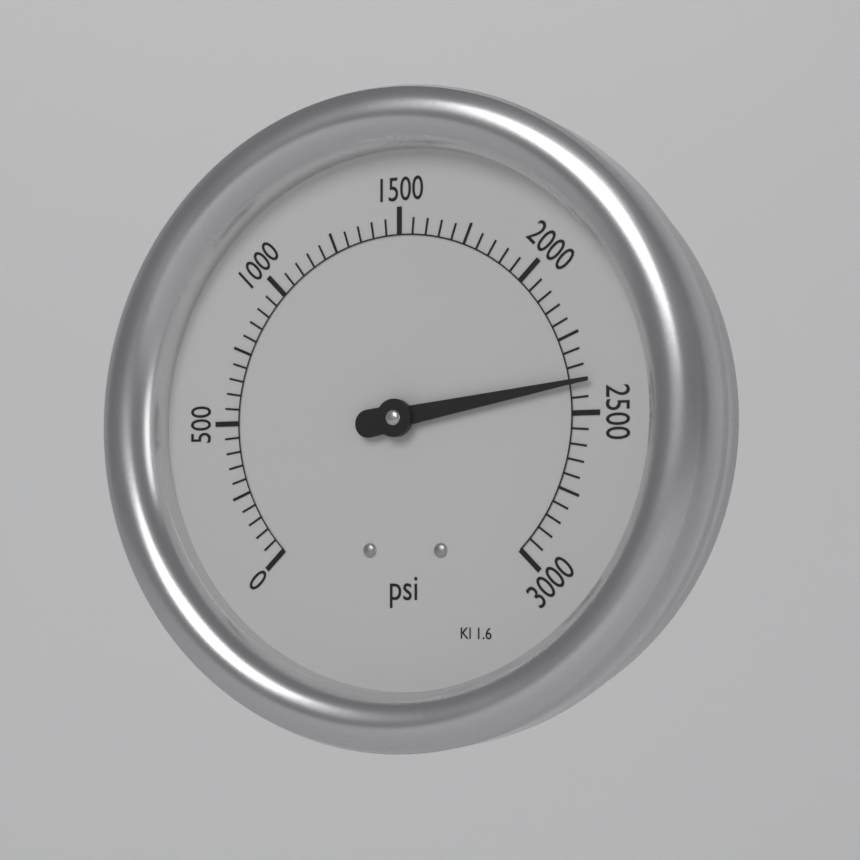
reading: 2400 psi
